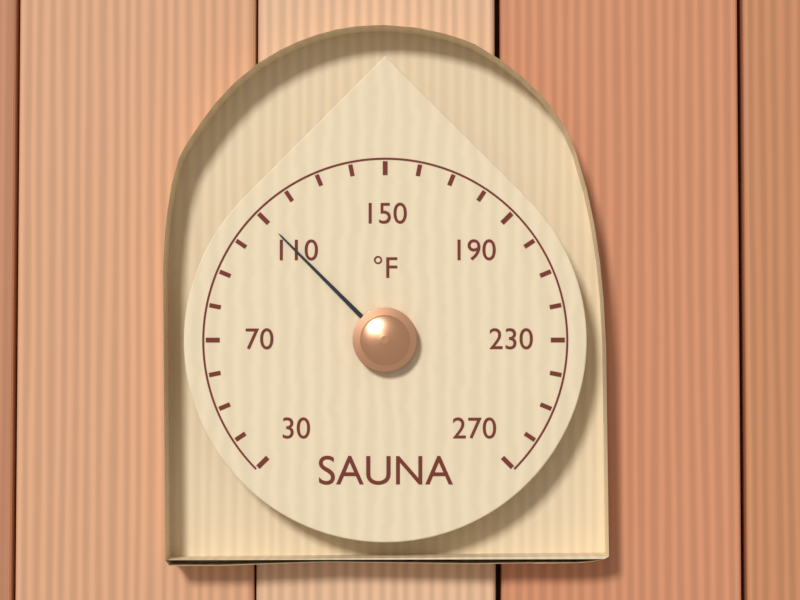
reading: 110 °F
